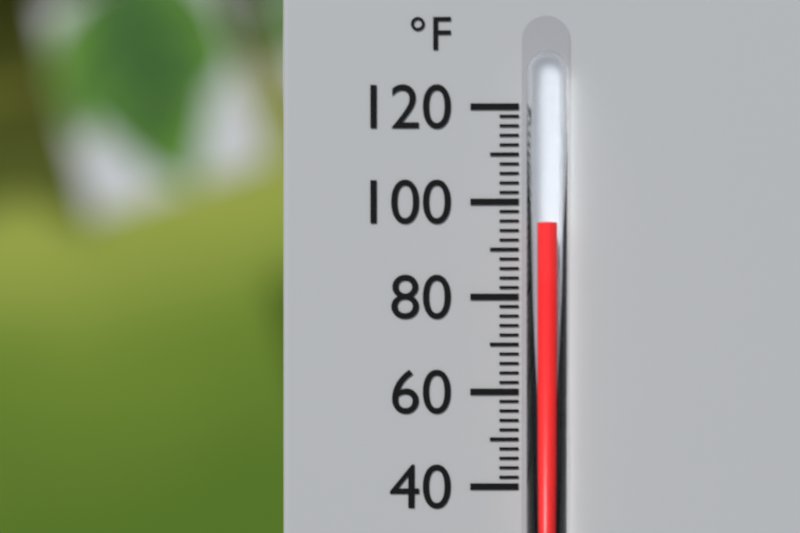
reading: 96 °F
